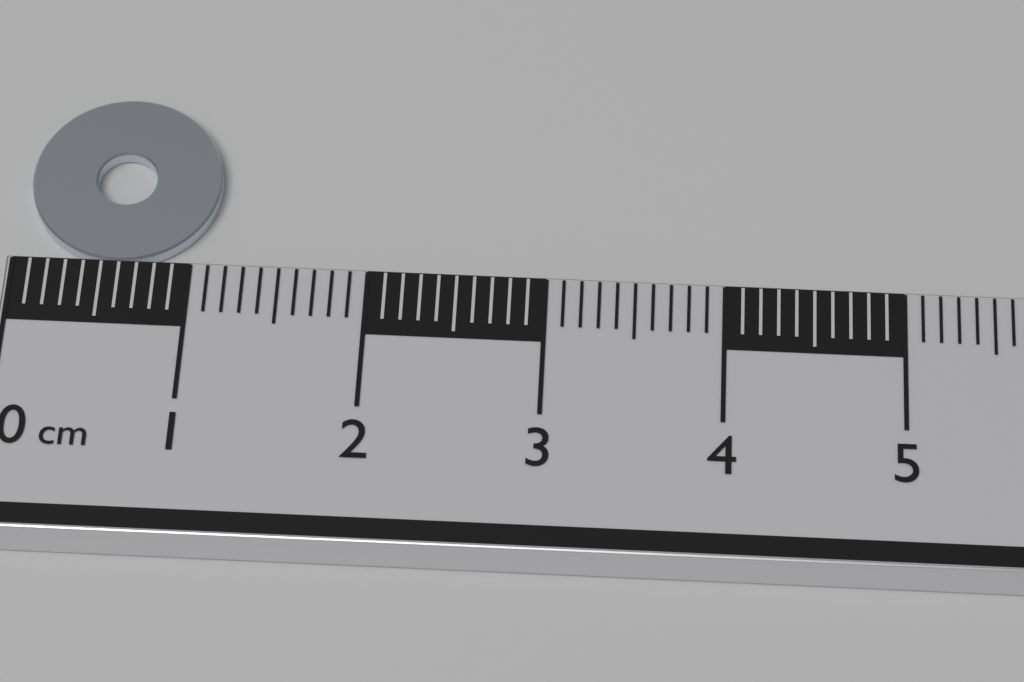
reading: 1.1 cm
